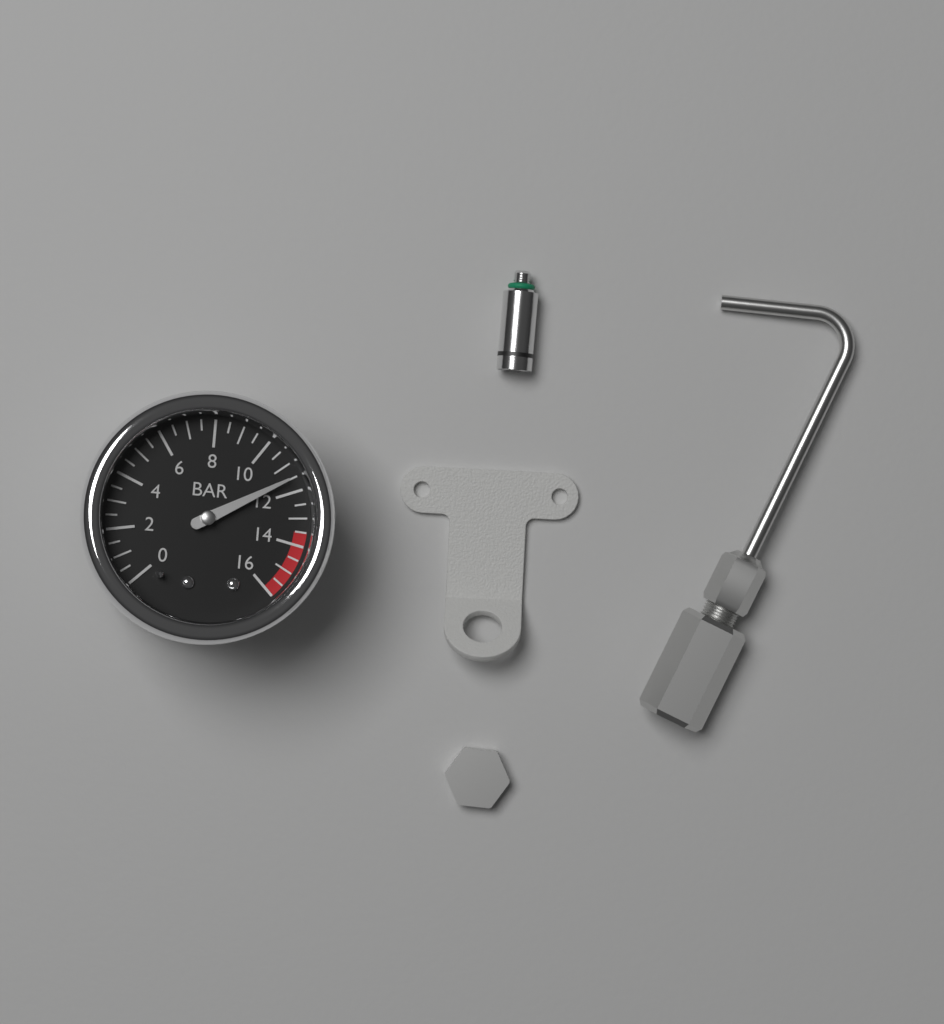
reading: 11.5 bar
